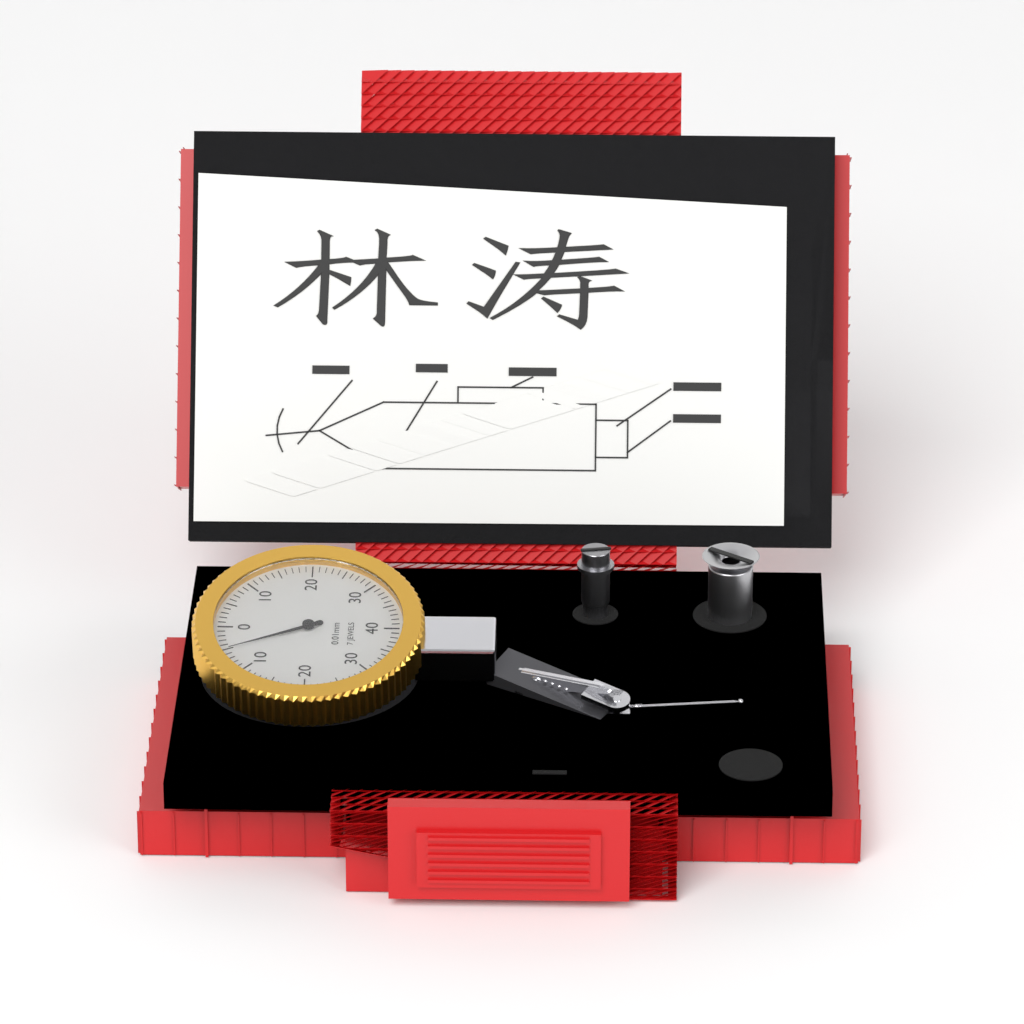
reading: 5 0.01mm
